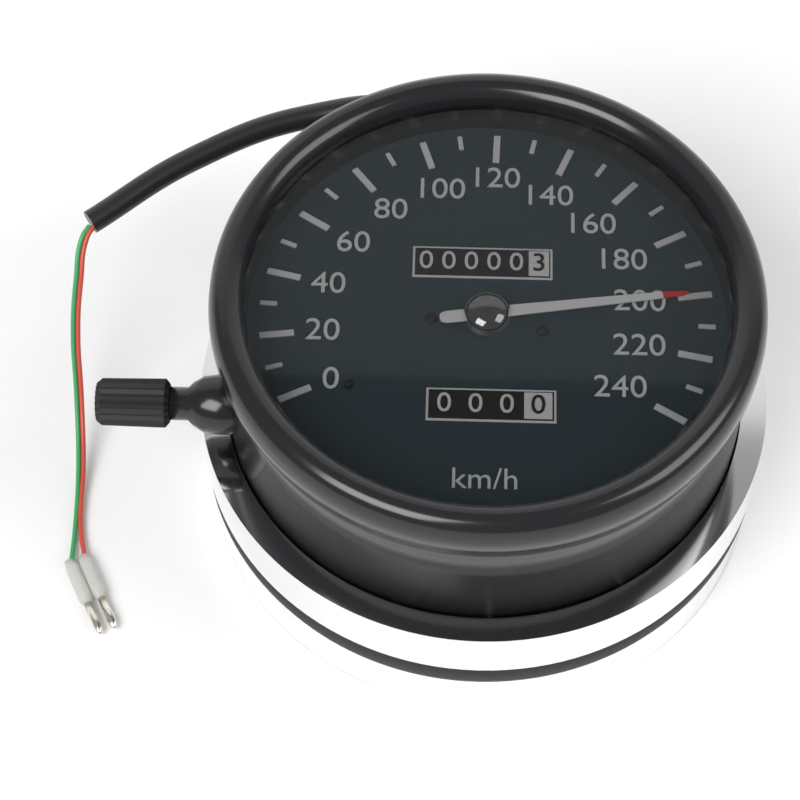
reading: 200 km/h
